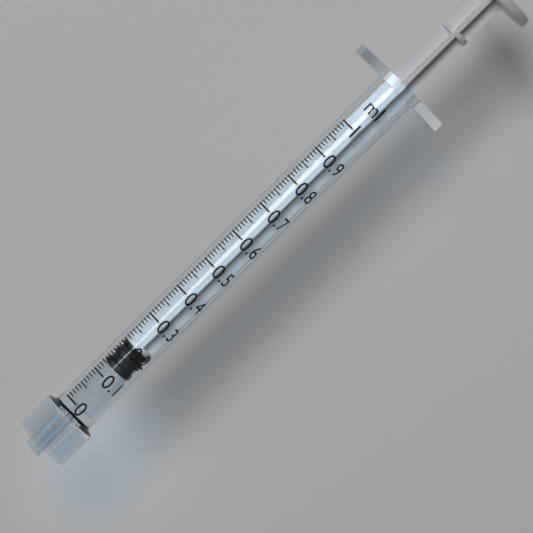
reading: 0.13 ml
